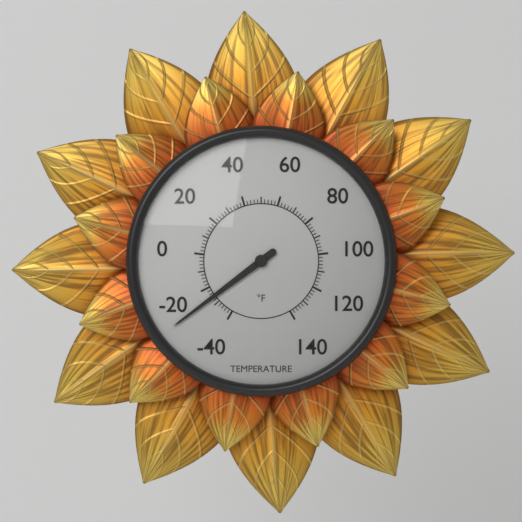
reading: -26 °F
